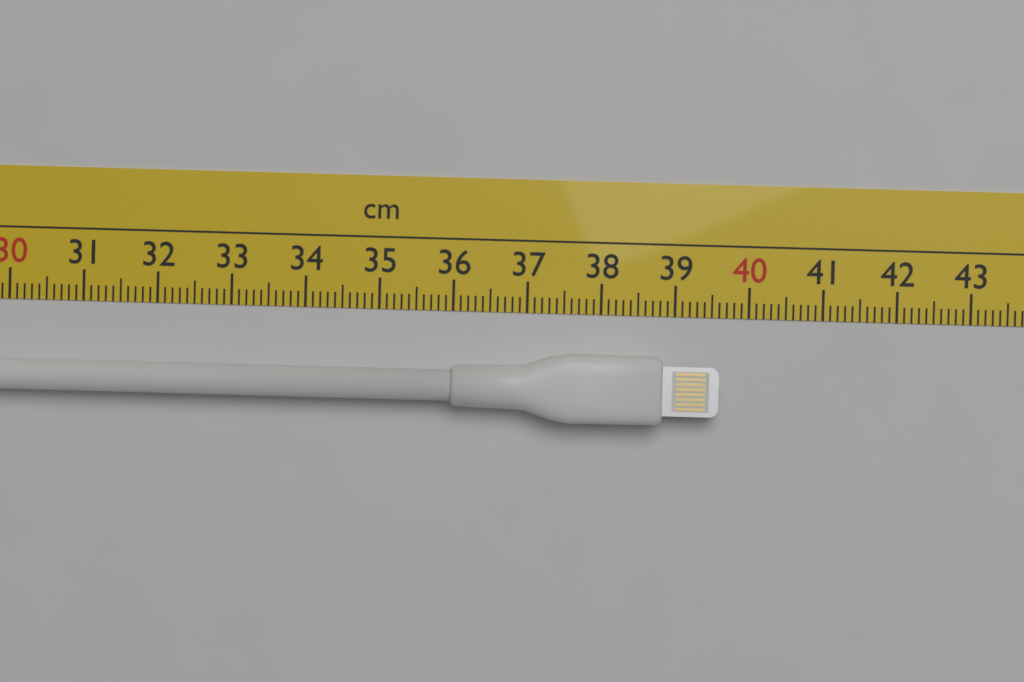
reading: 39.6 cm
